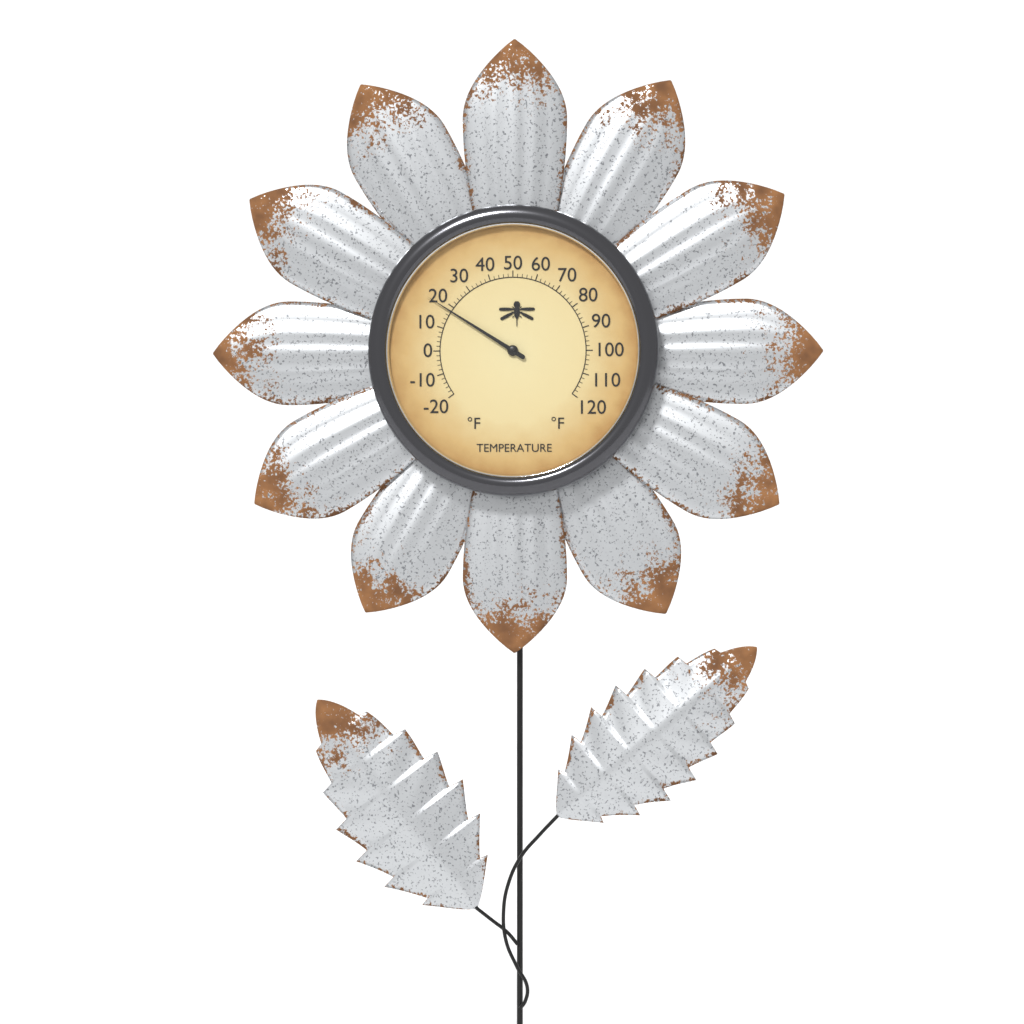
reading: 18 °F
